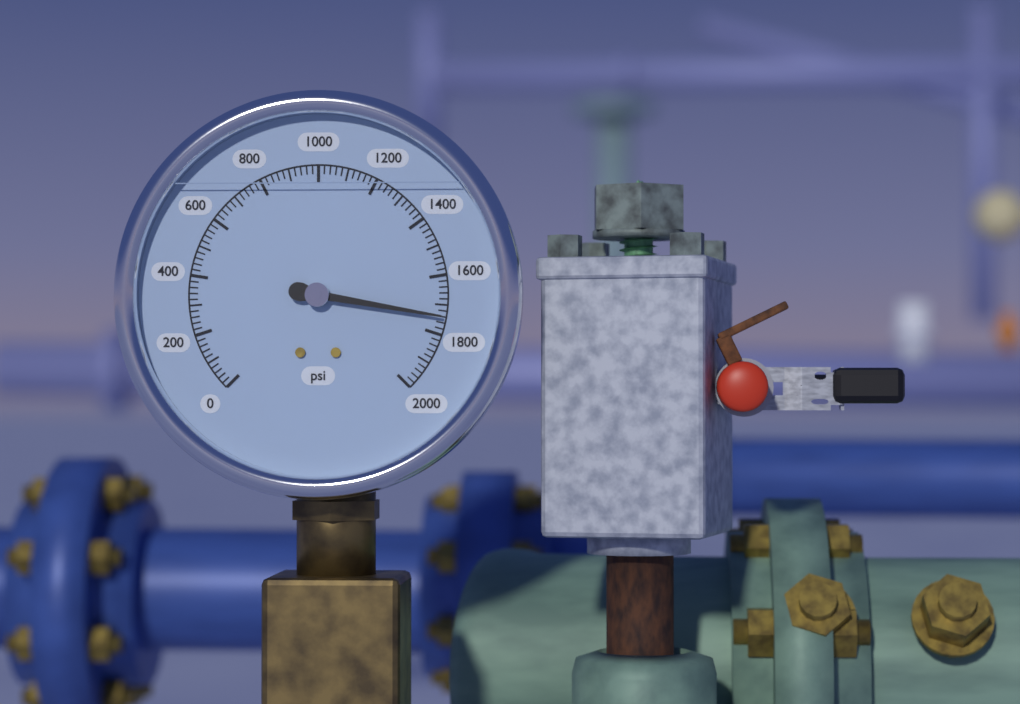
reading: 1740 psi
